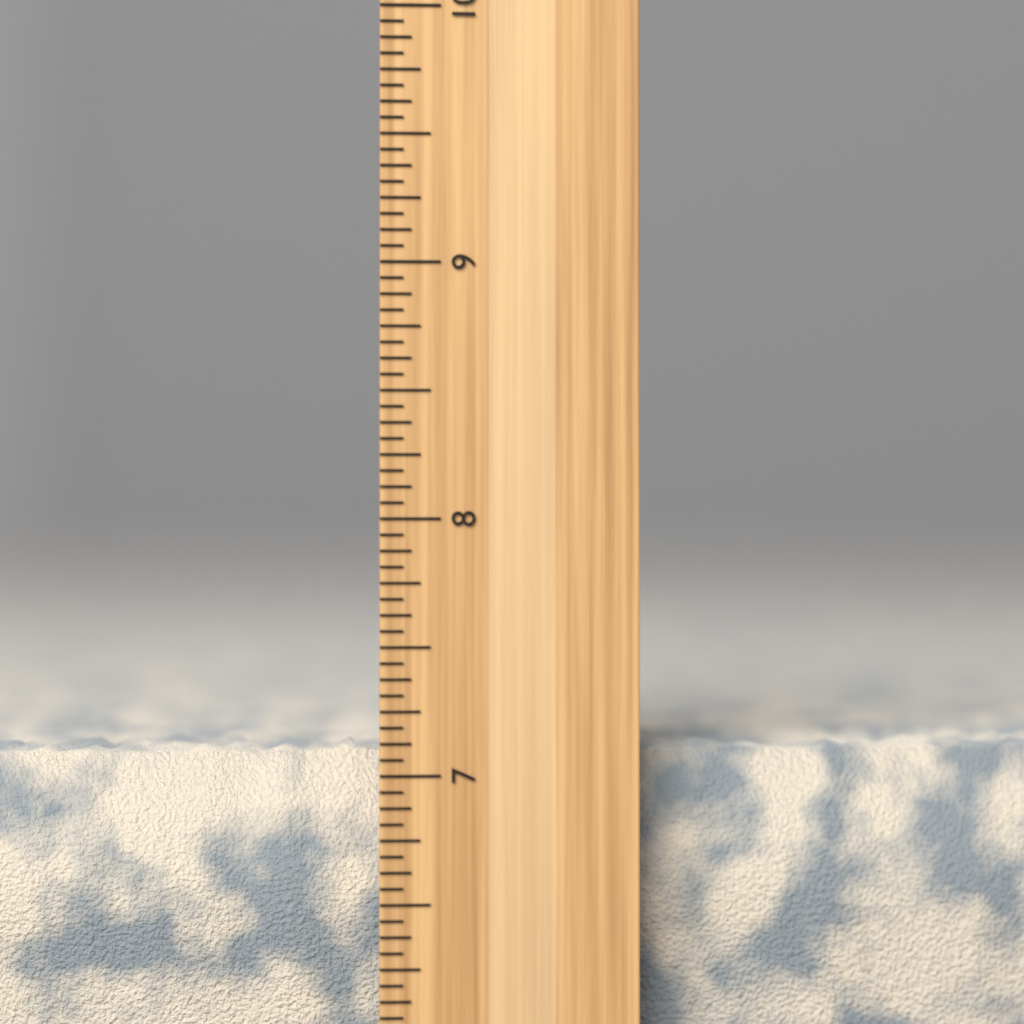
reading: 7.1250 inch
